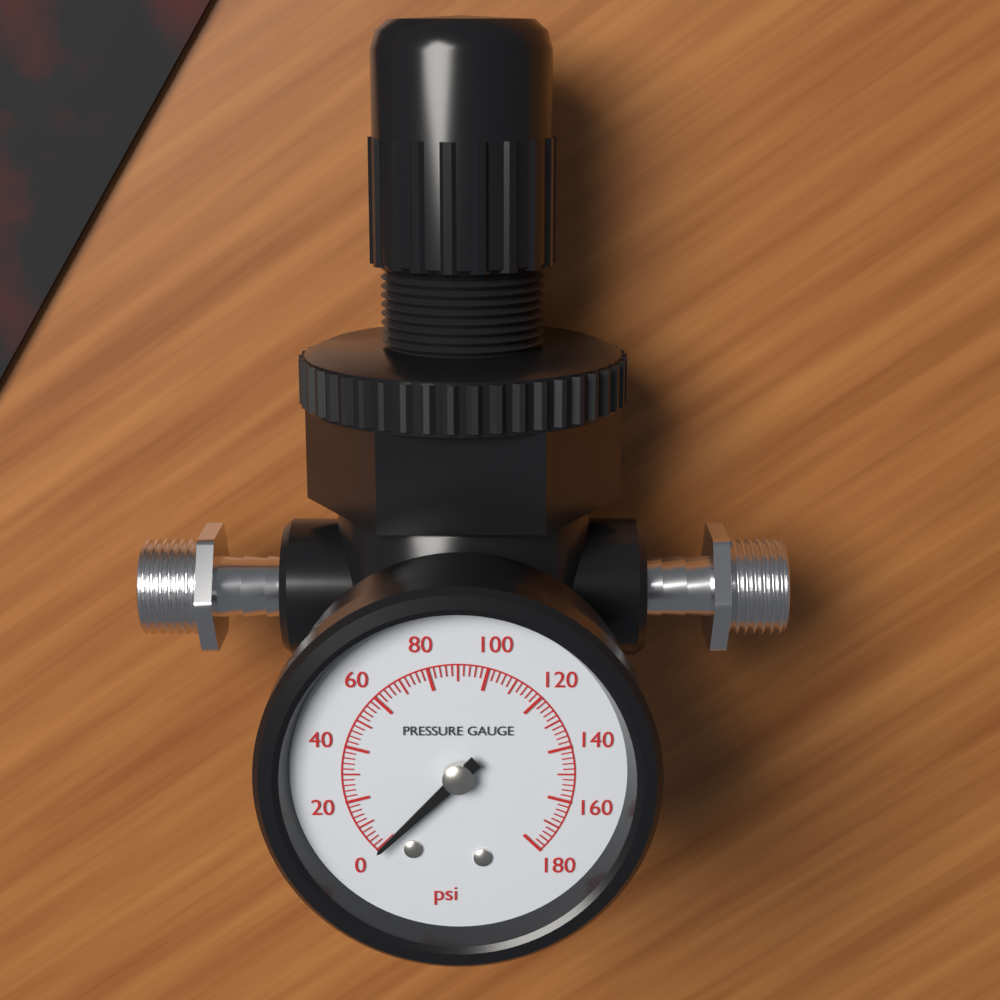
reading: 0 psi
